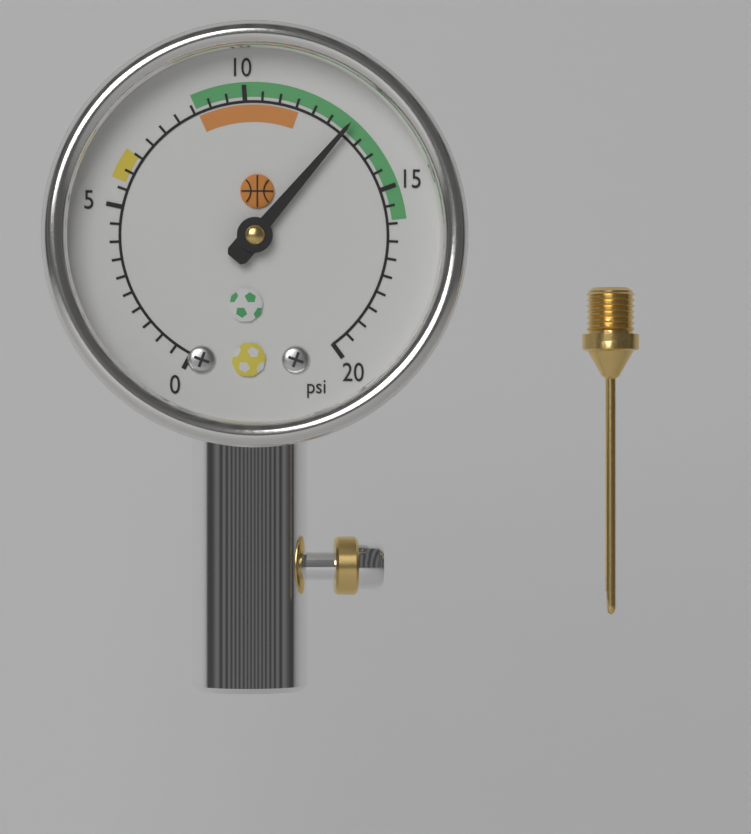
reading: 13.0 psi
